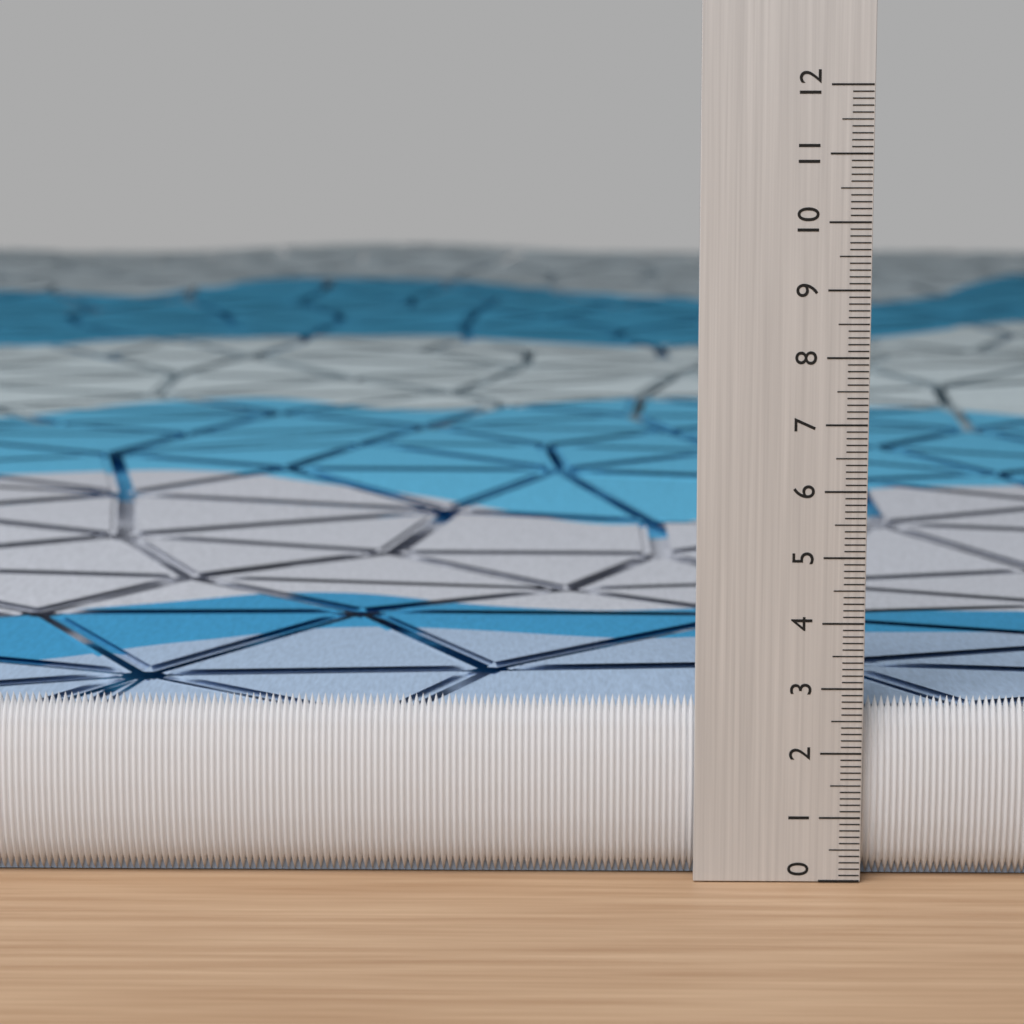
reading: 2.8 (no unit)
